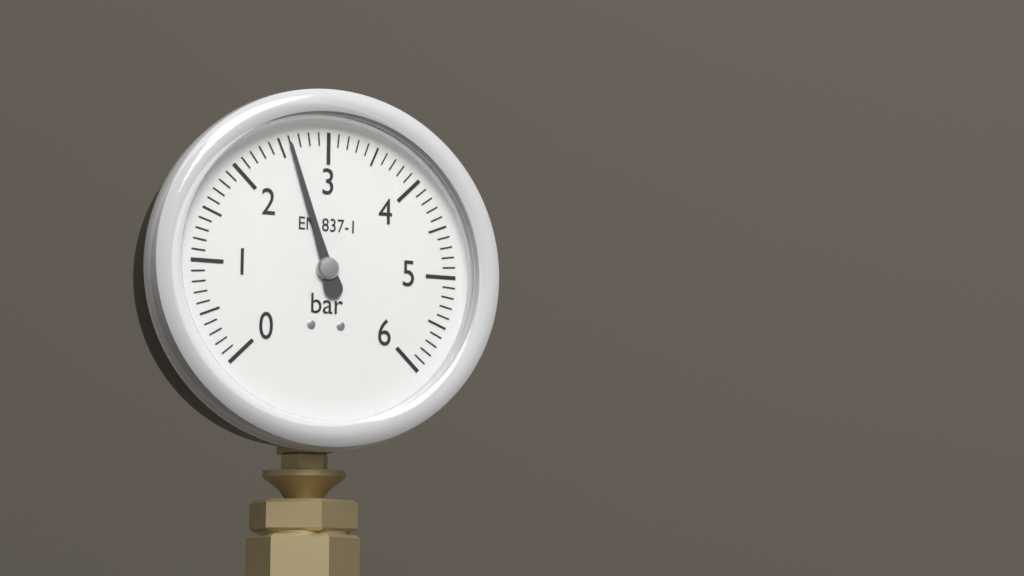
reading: 2.6 bar
